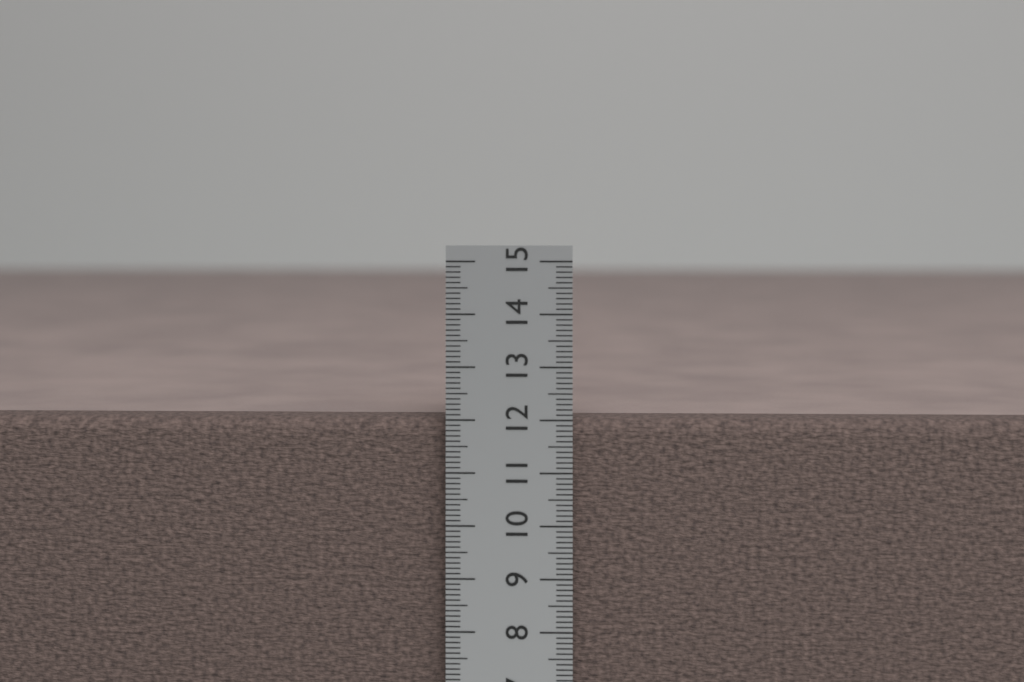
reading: 12.0 cm
